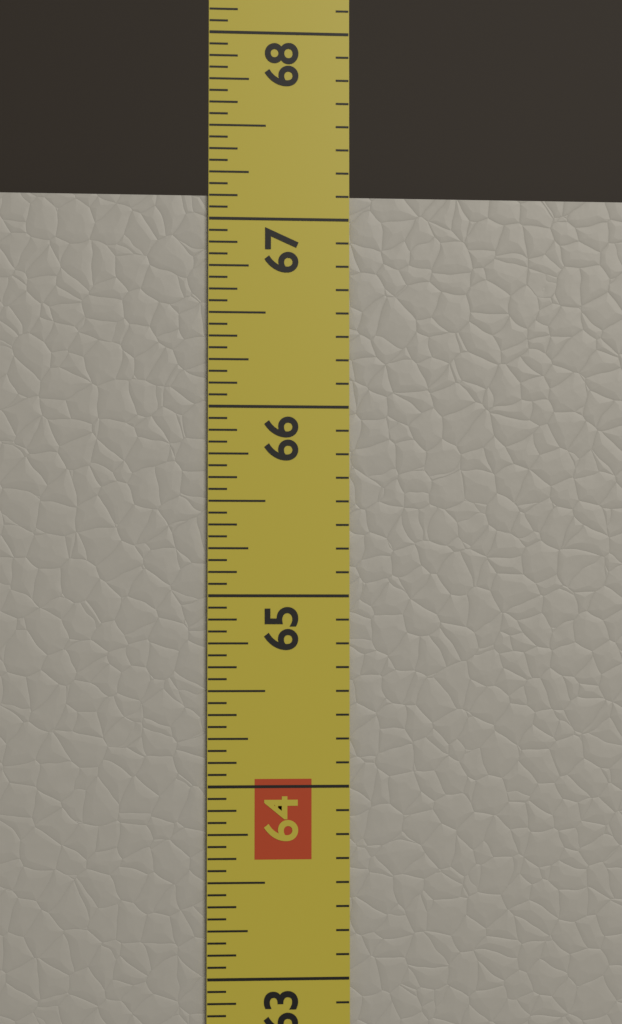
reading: 67.1250 in
